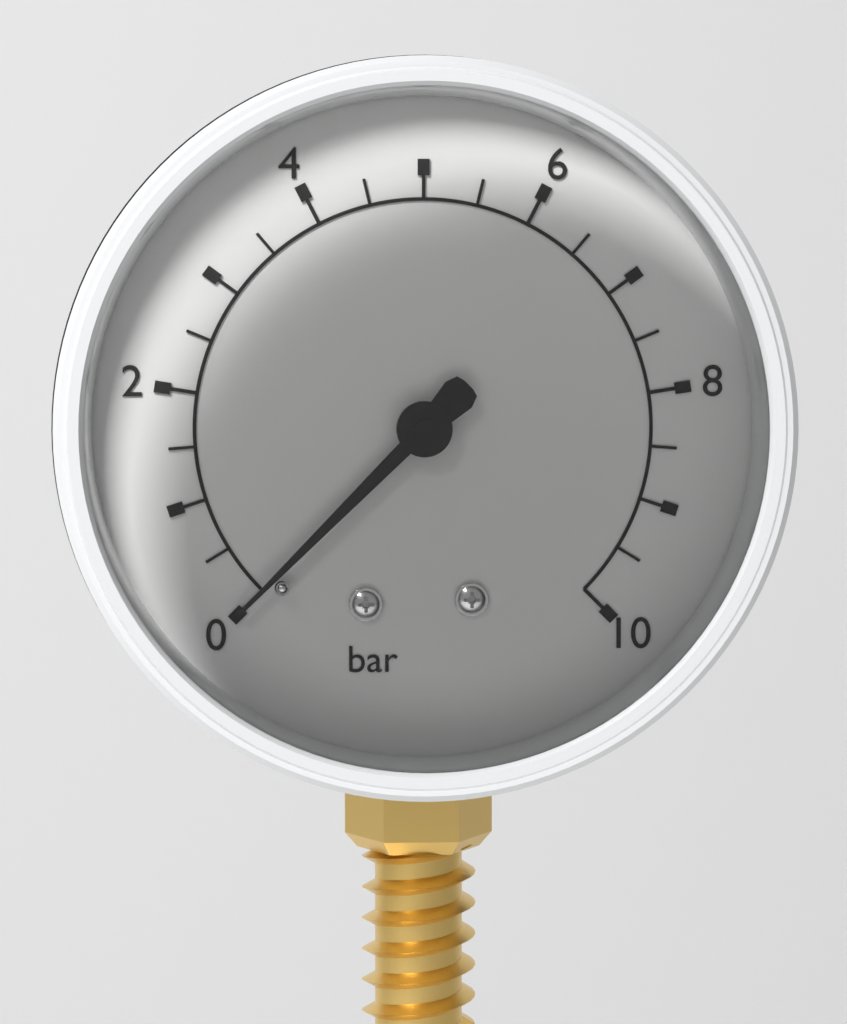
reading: 0.0 bar
